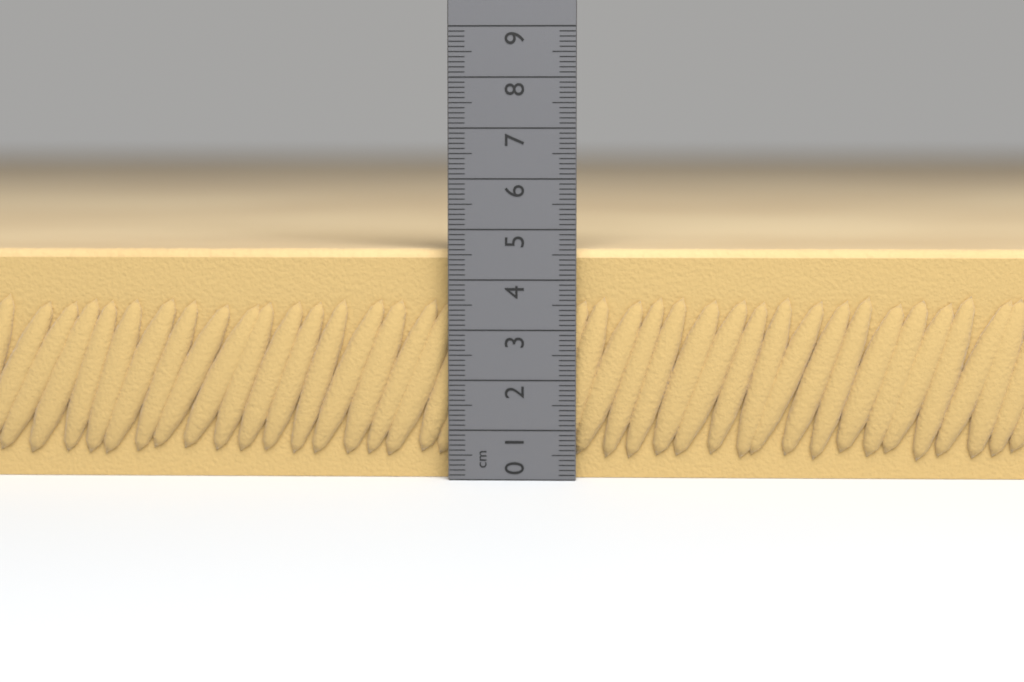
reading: 4.6 cm
